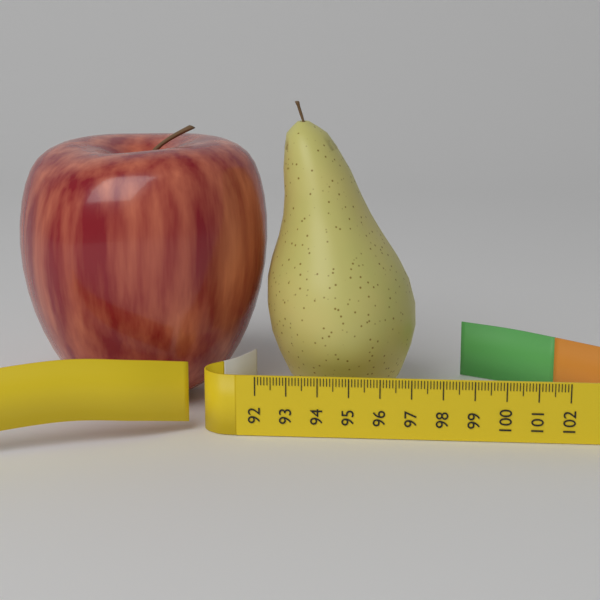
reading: 97.1 (no unit)
